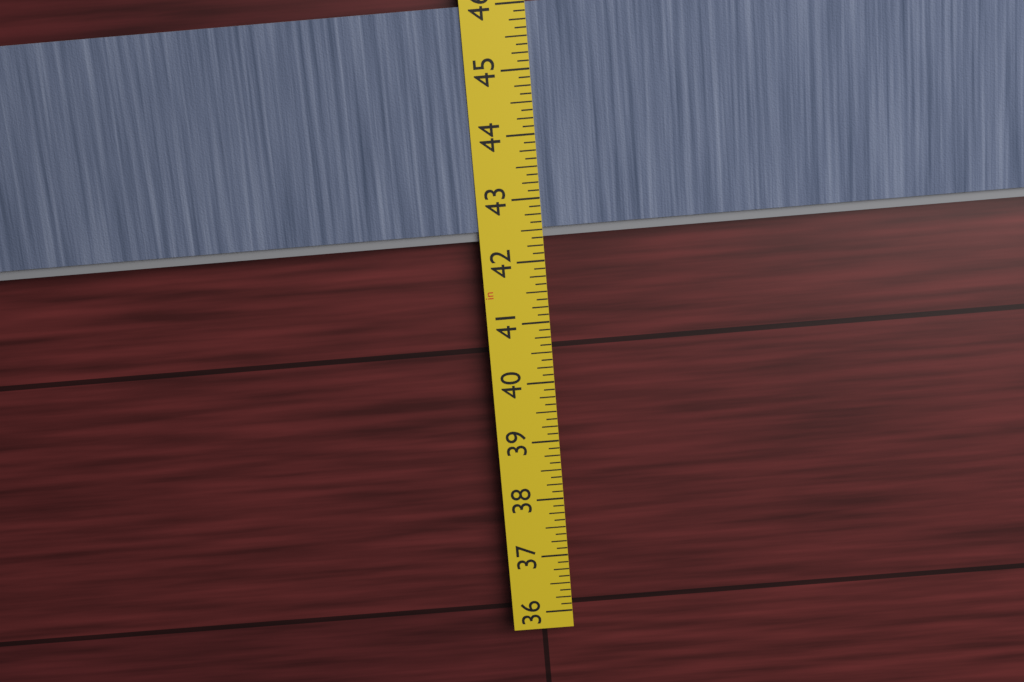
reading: 42.375 in
